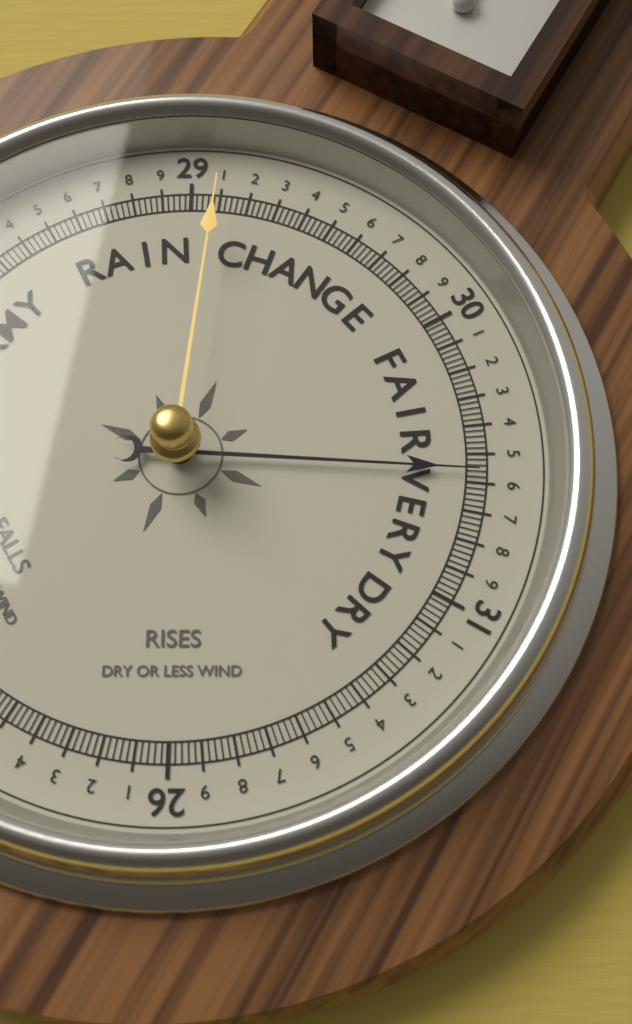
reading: 30.56 (no unit)
